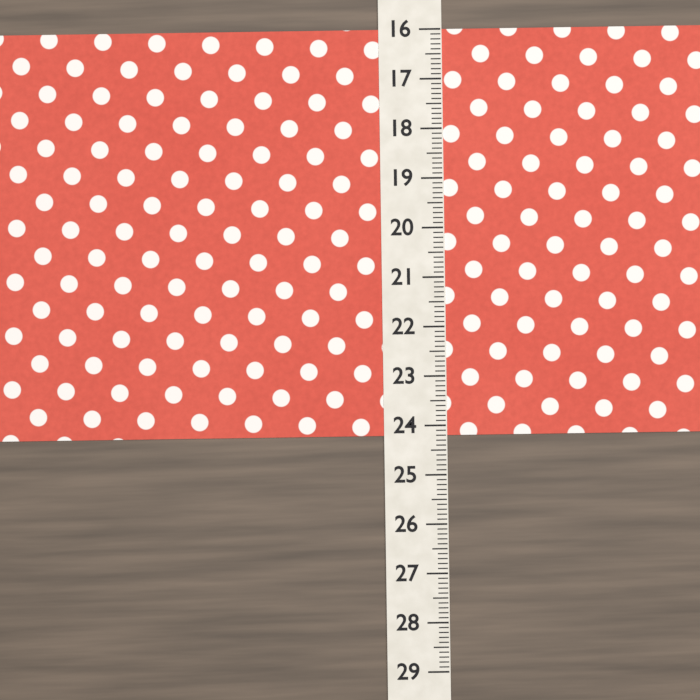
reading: 24.2 (no unit)
